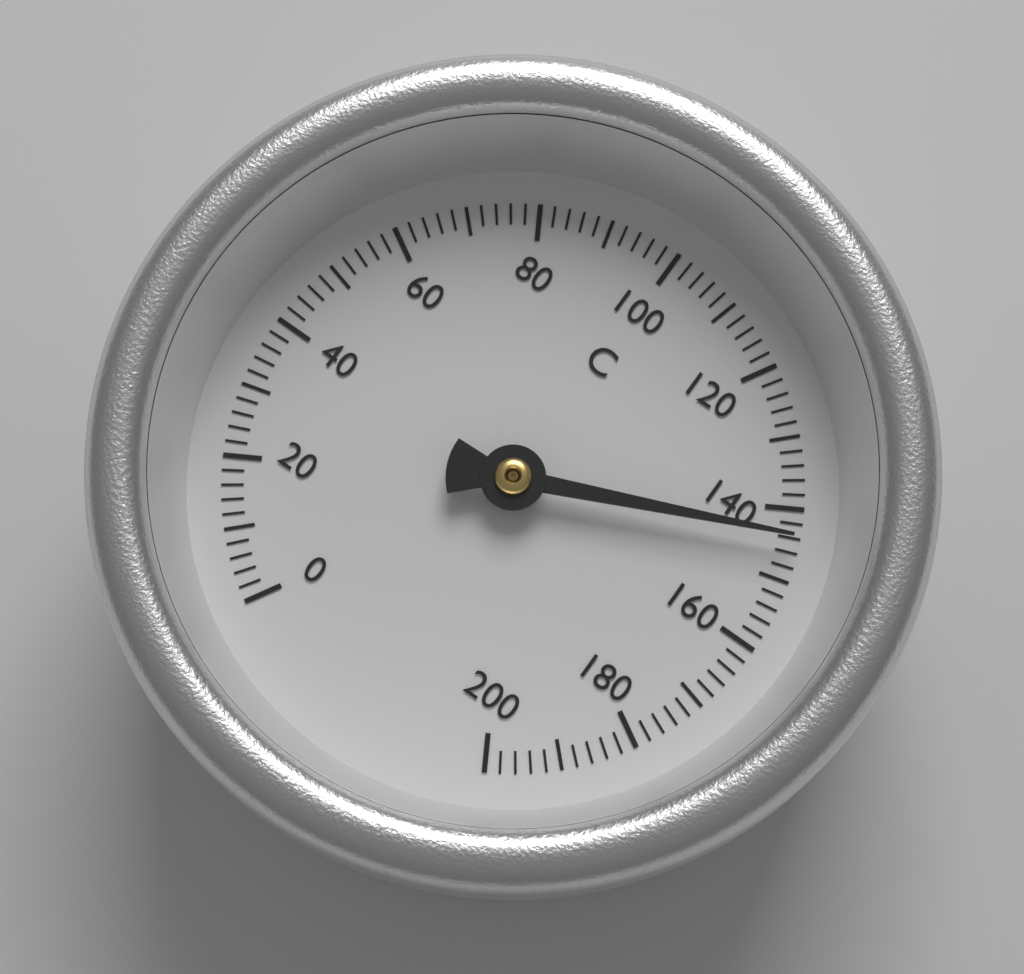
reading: 144 °C
